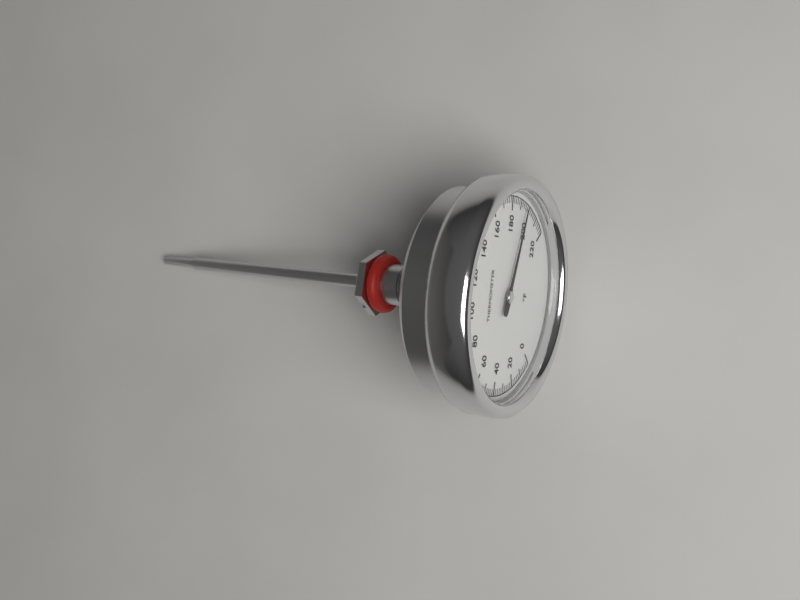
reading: 196 °F
